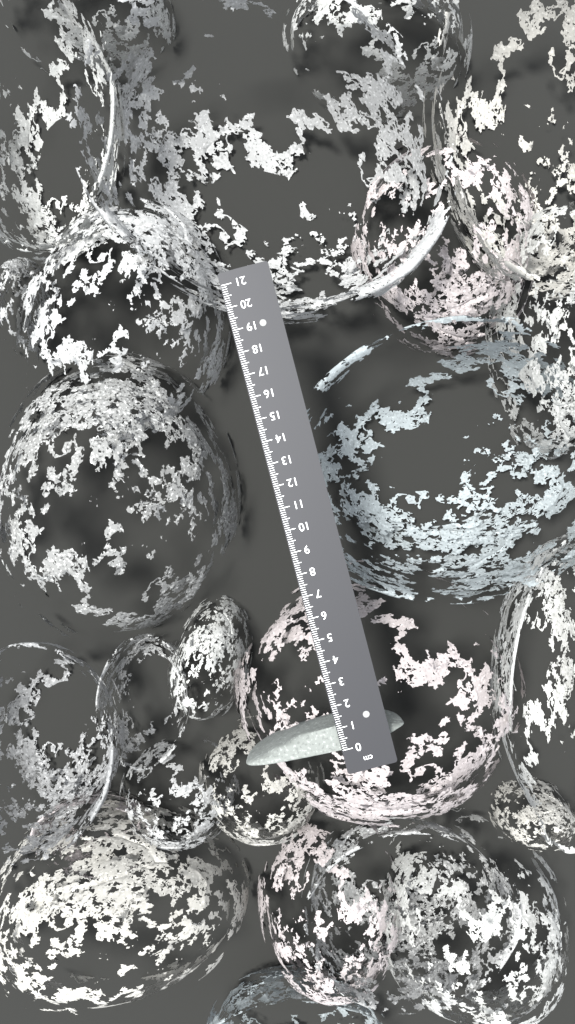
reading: 1.1 cm
